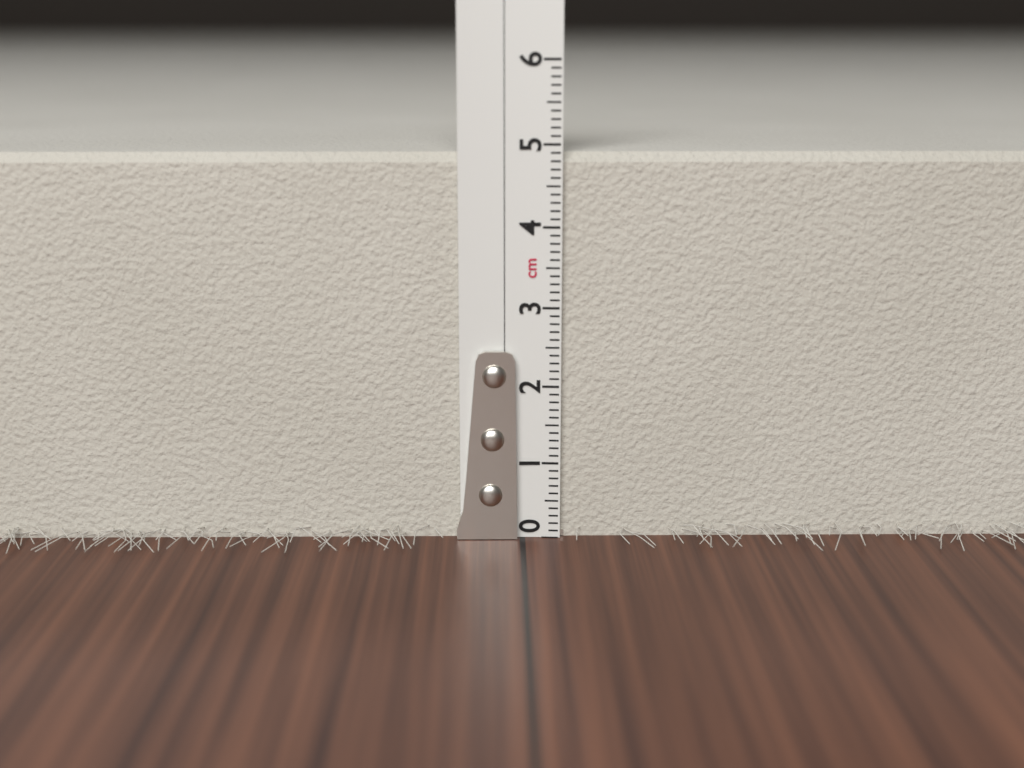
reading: 4.9 cm
